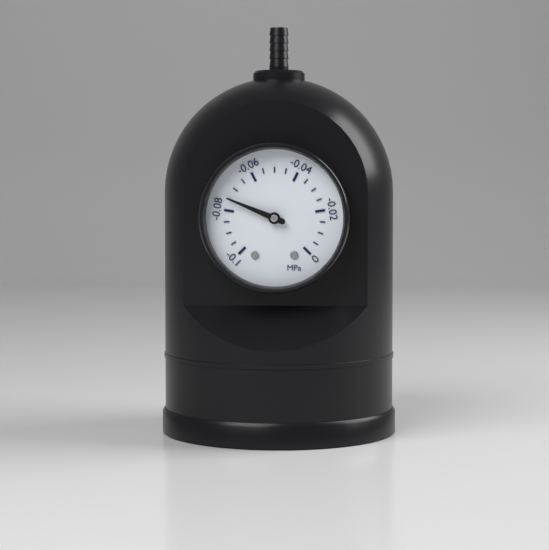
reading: -0.075 MPa
